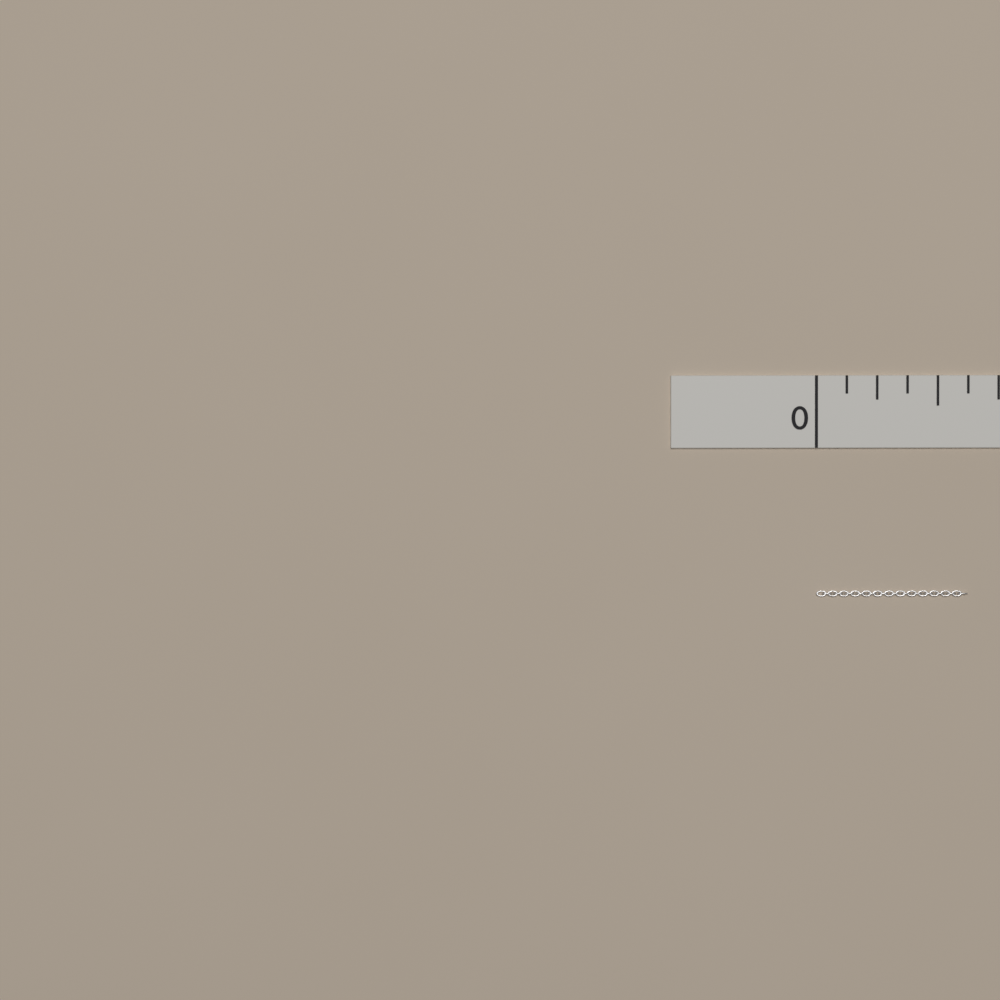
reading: 0.625 in
